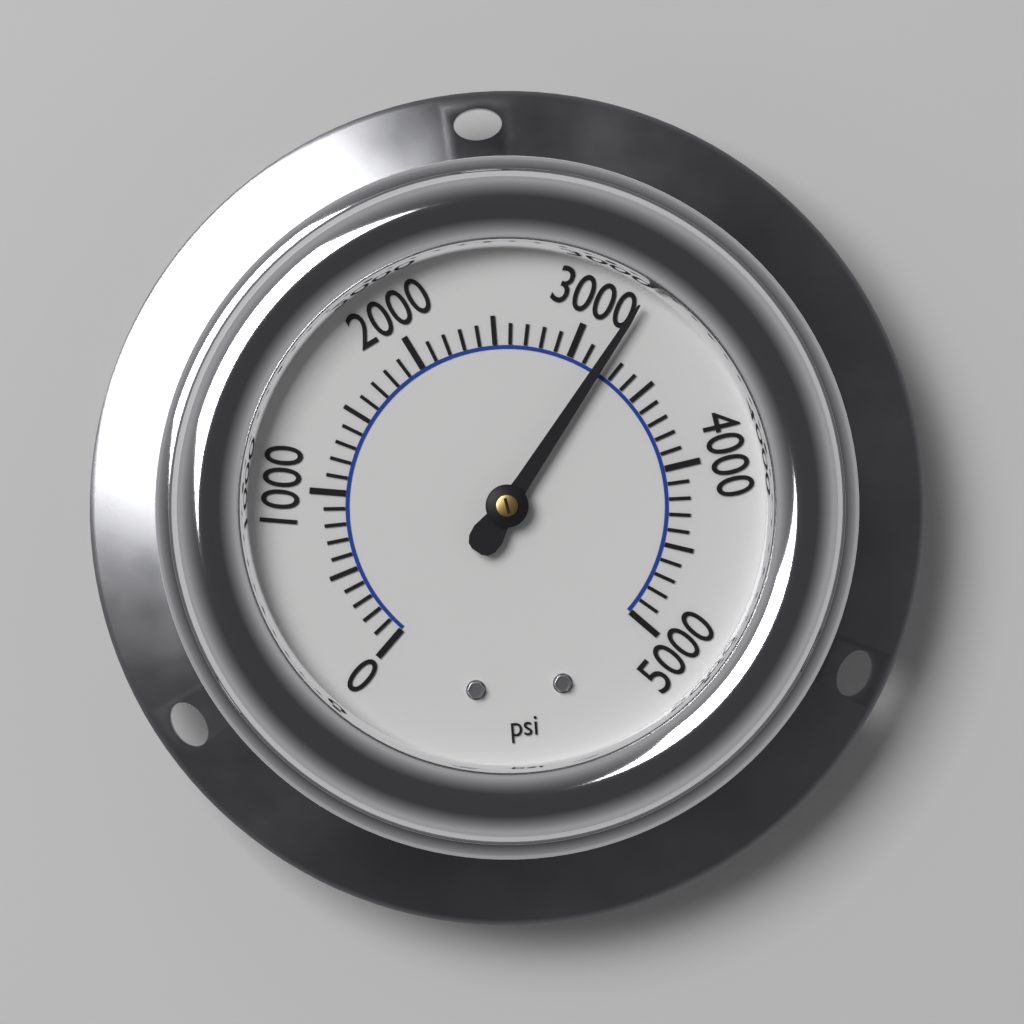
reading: 3200 psi
